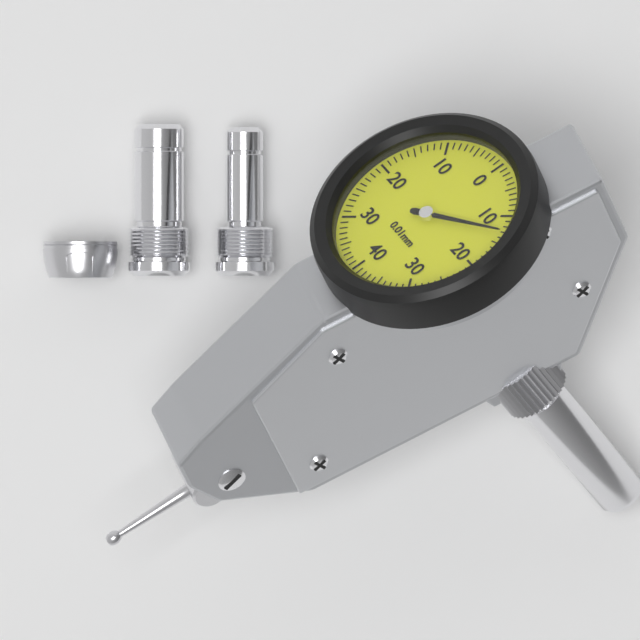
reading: 0.13 mm
